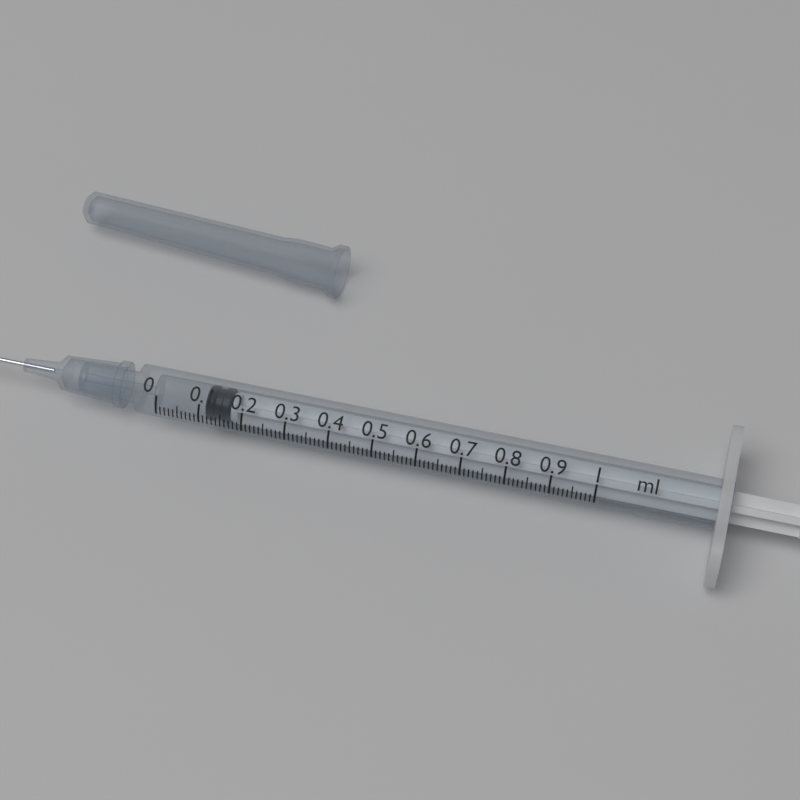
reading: 0.11 ml
